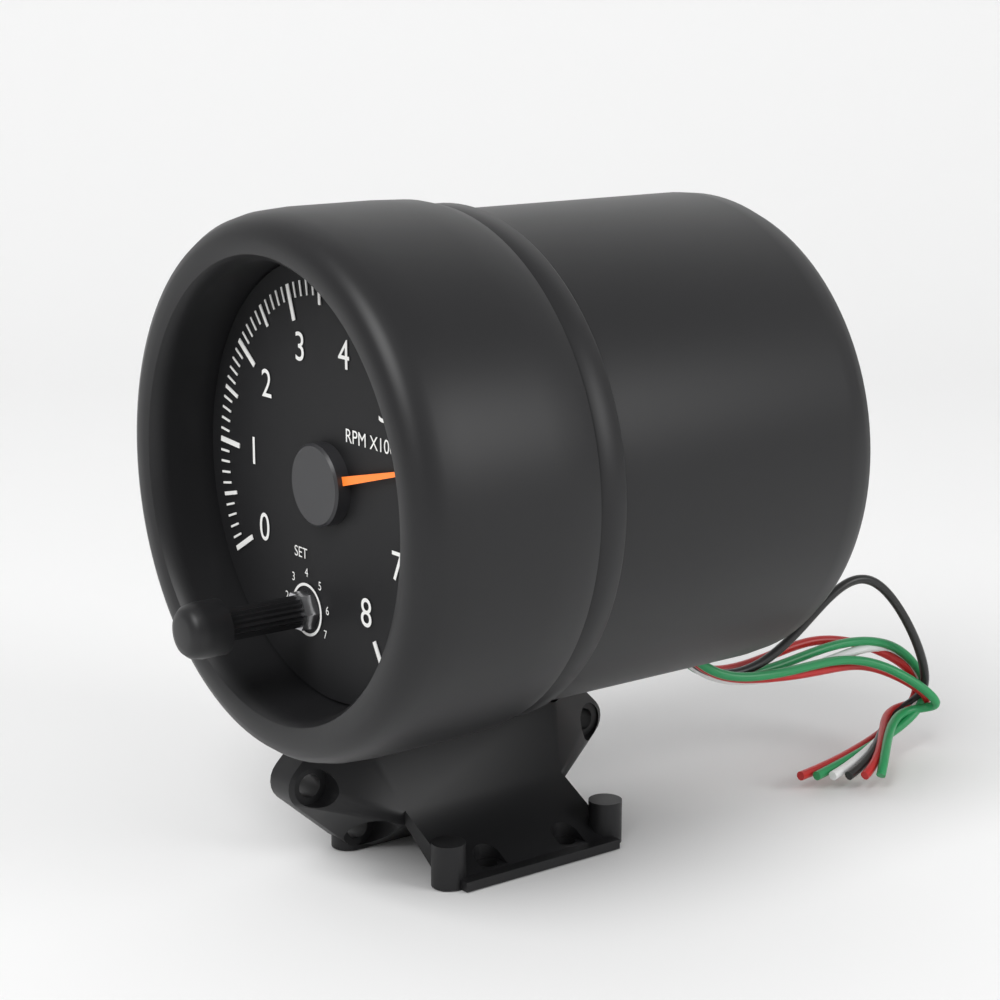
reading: 5.8 RPM x1000
